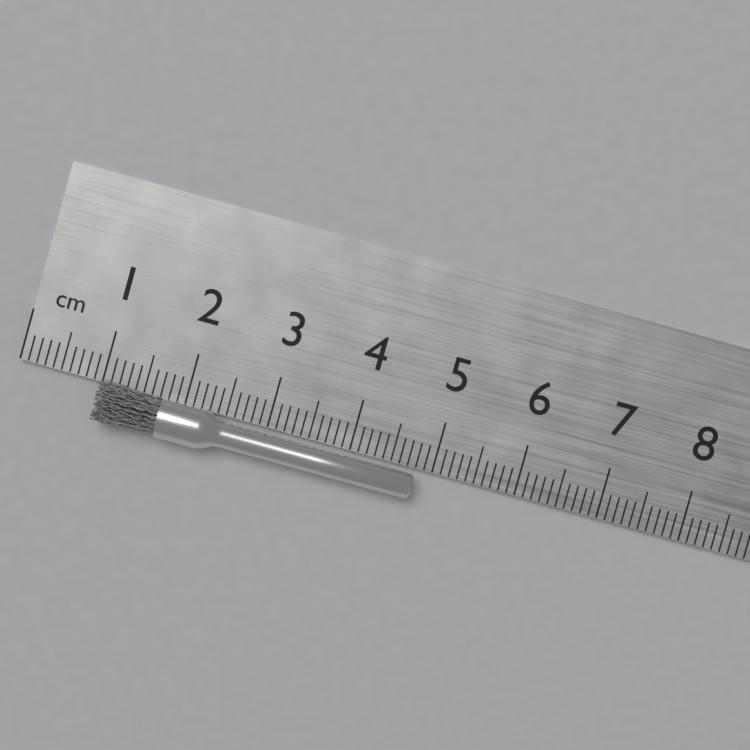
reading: 4.8 cm
